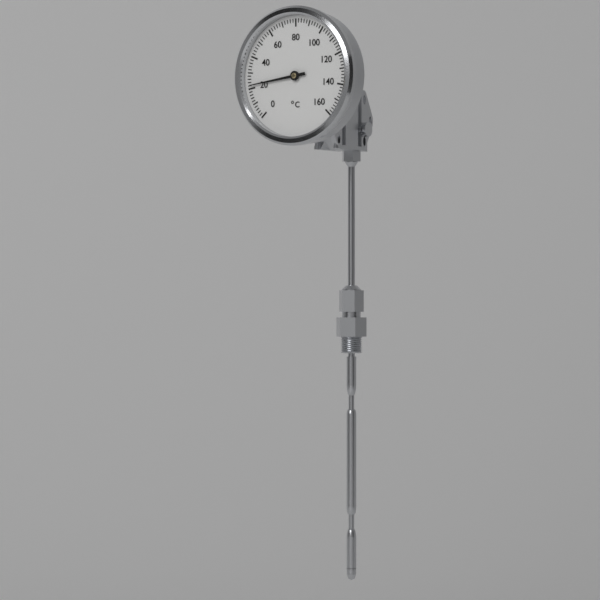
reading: 22 °C
